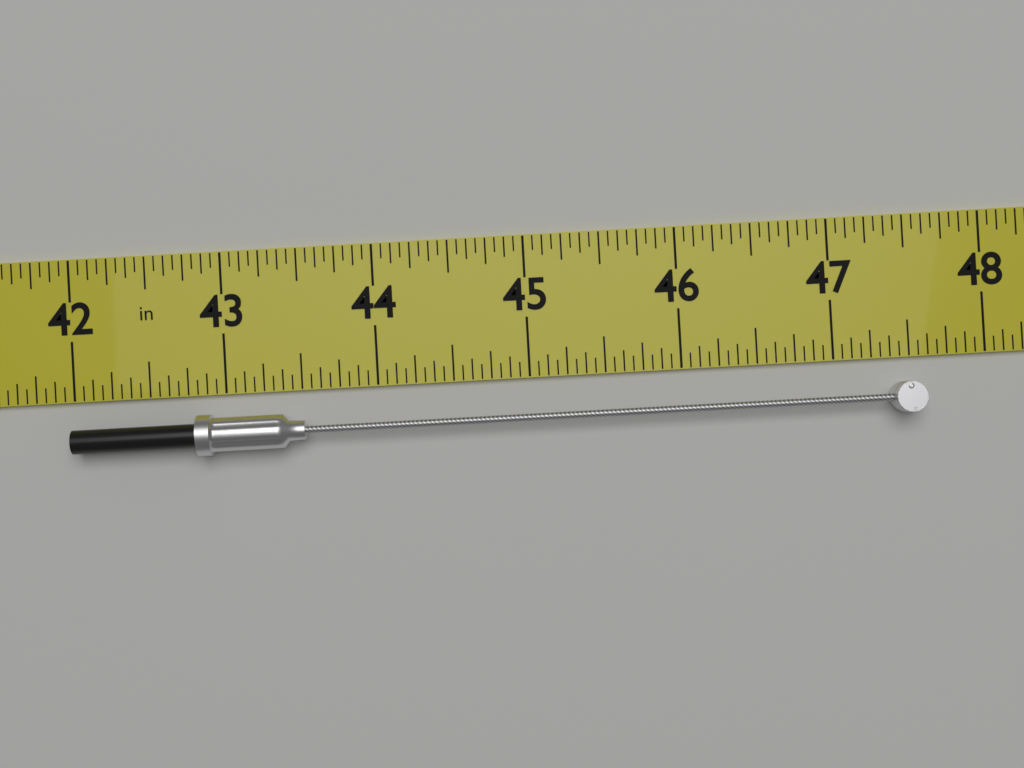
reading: 47.5625 in
